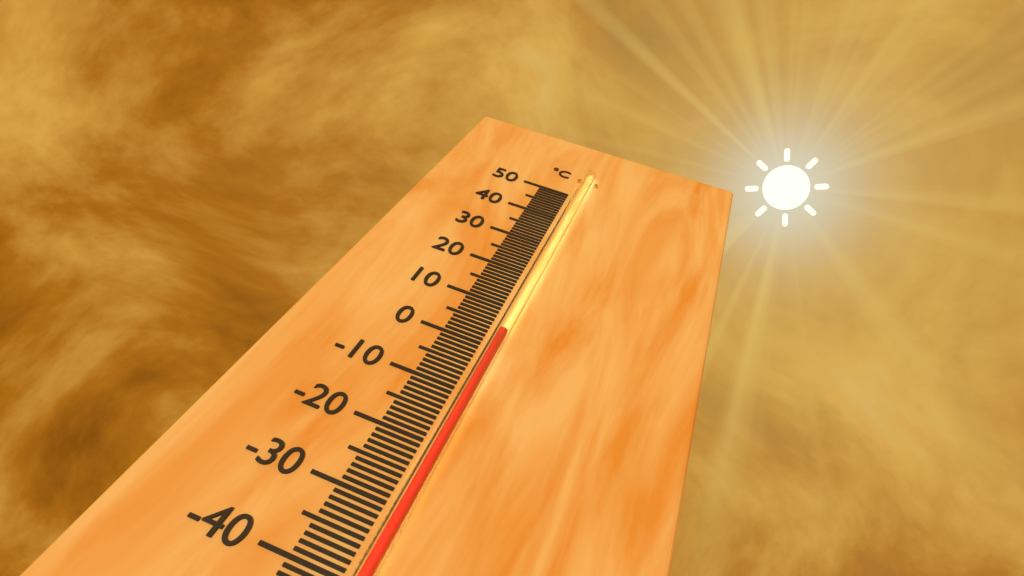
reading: 3 °C
